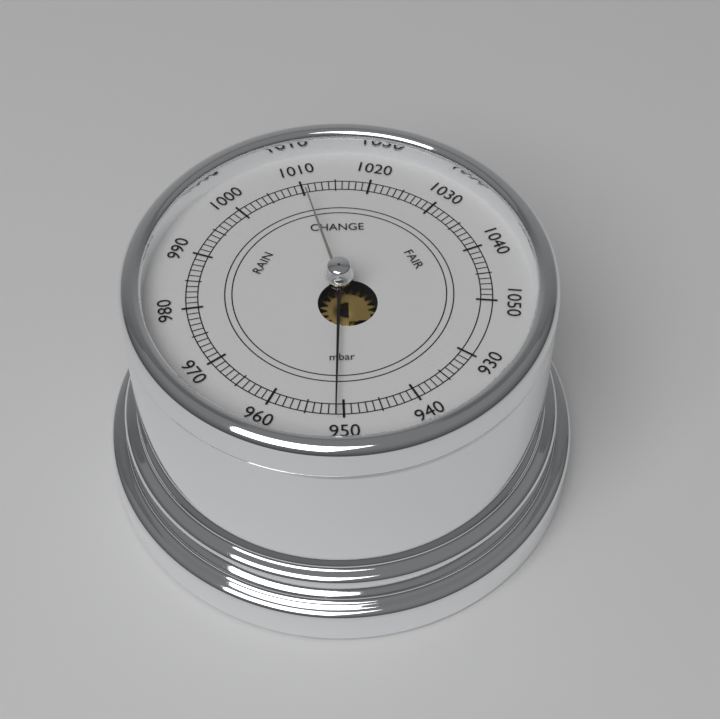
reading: 951 mbar
